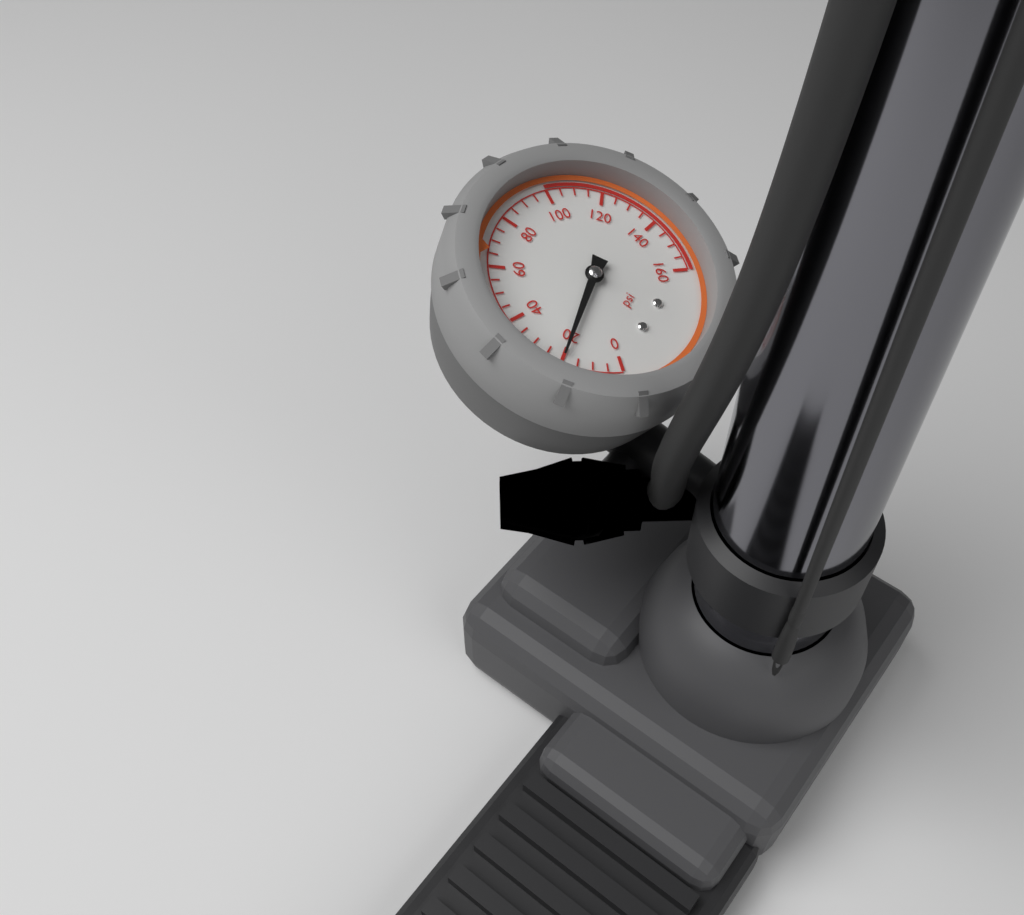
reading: 20 psi
